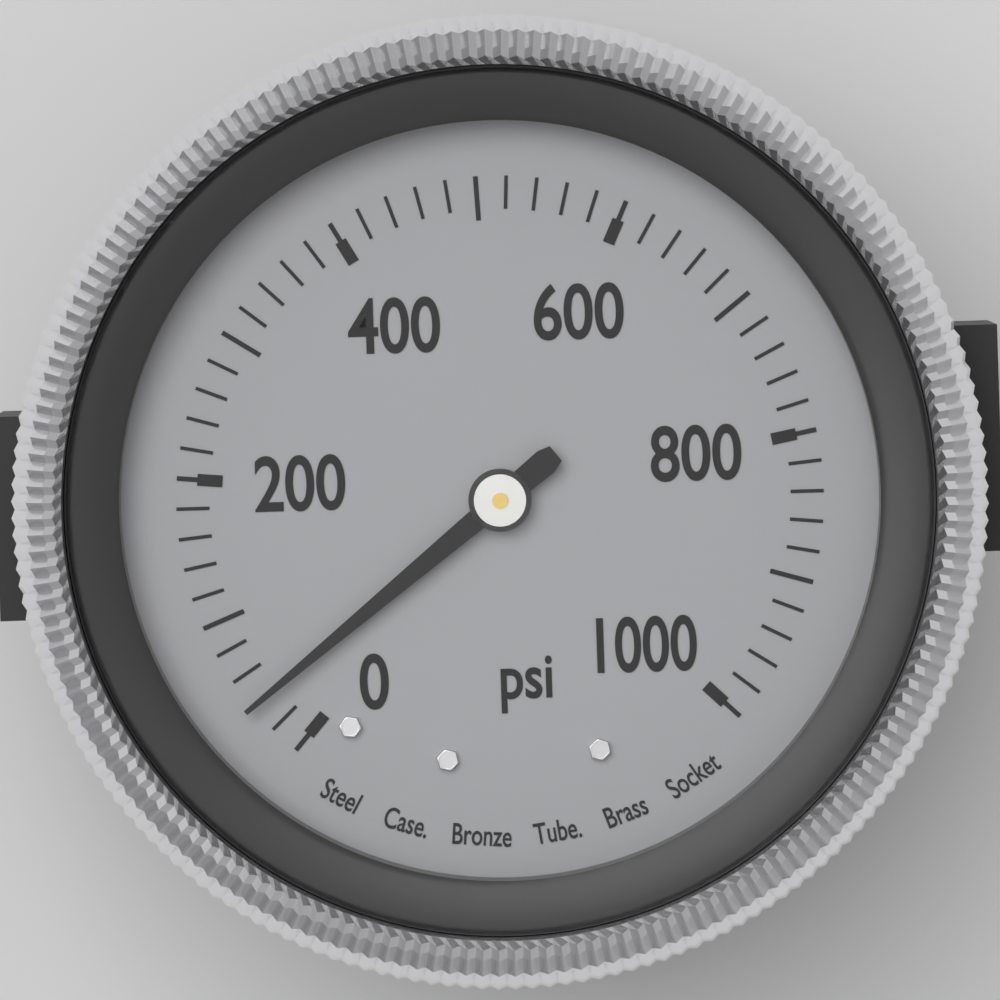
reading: 40 psi
